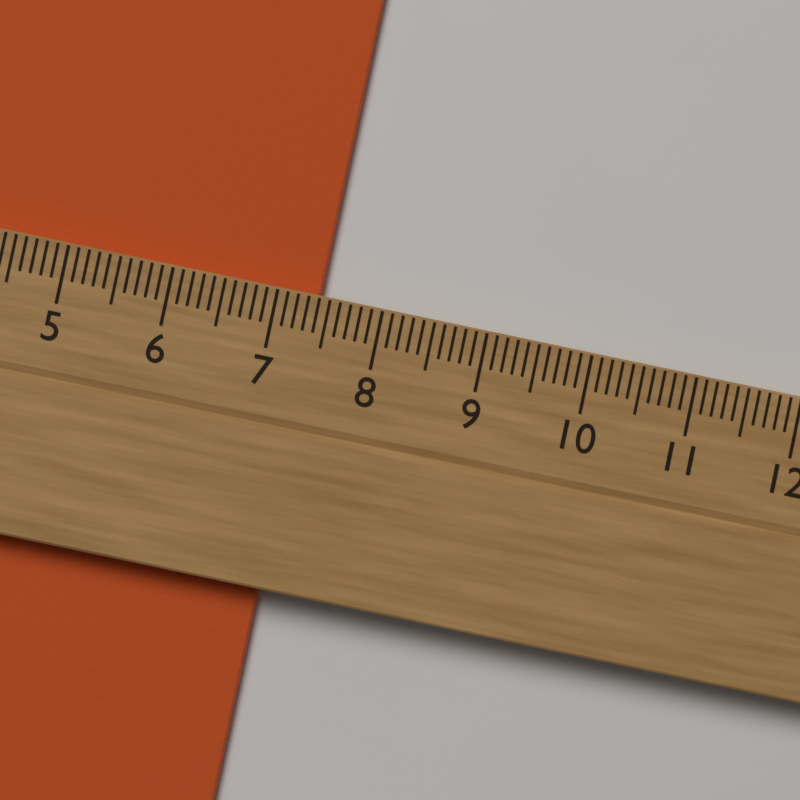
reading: 7.4 cm
